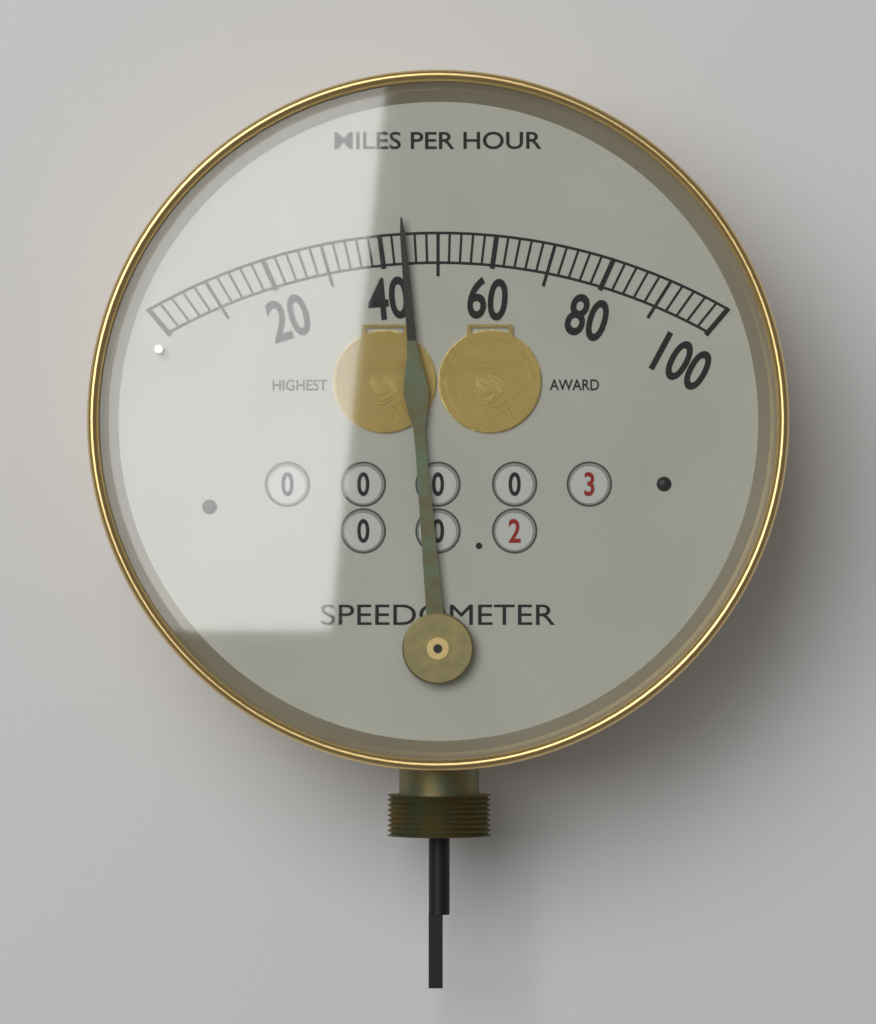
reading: 44 mph
